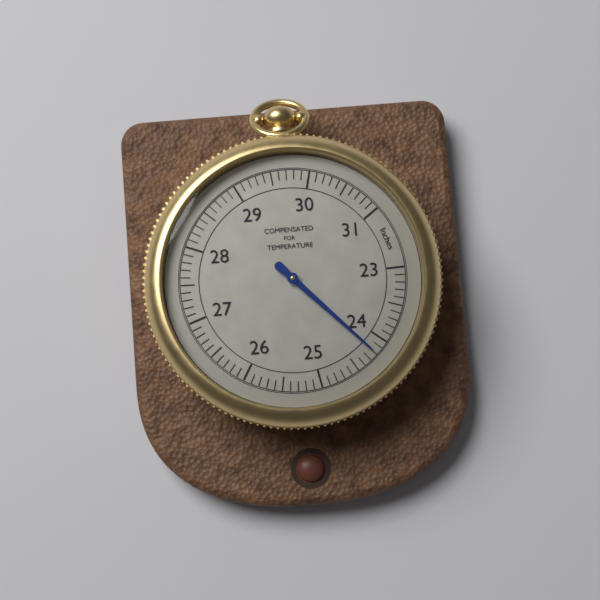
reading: 24.2 inches
